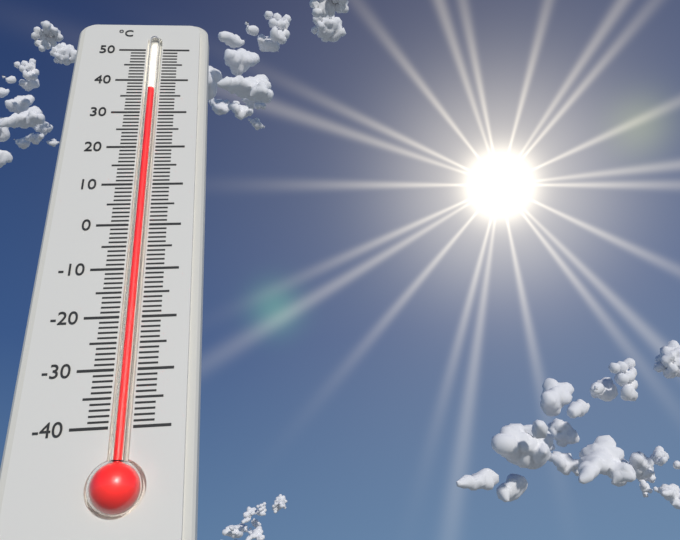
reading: 37 °C
